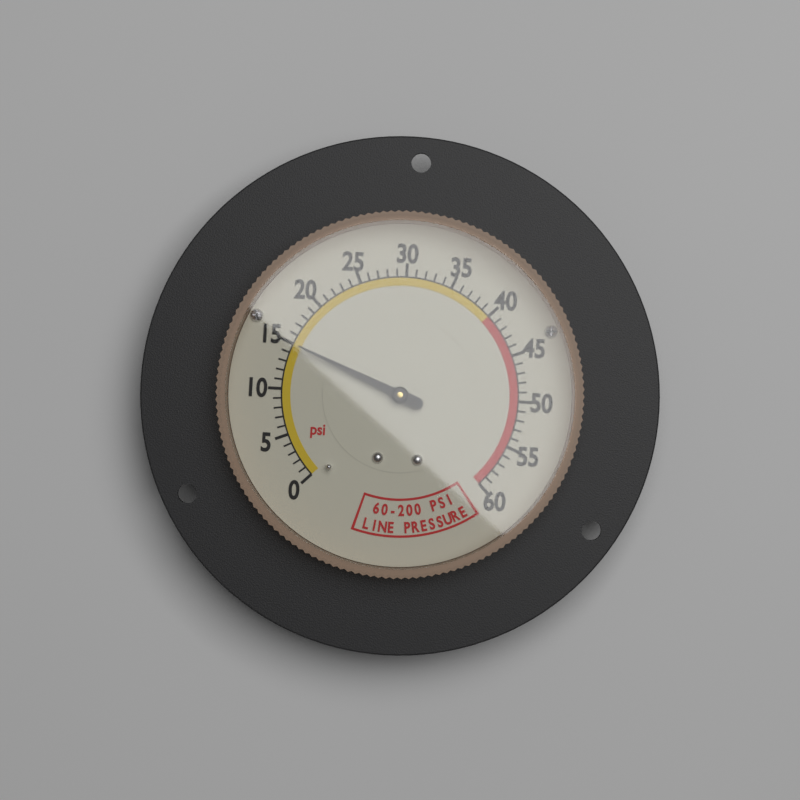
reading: 15 psi
